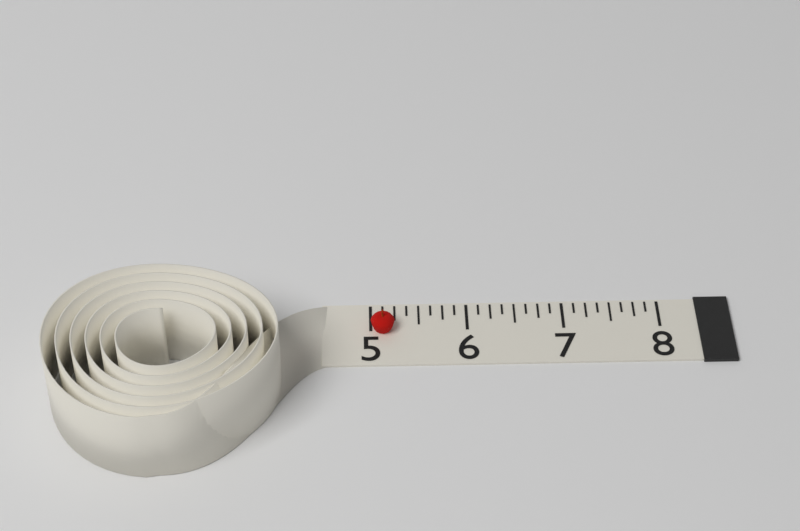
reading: 5.250 (no unit)
